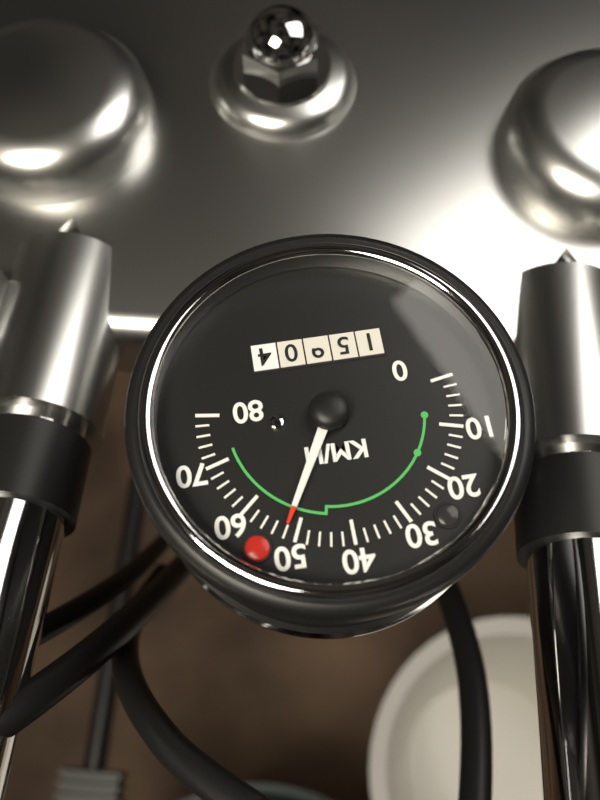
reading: 52 km/h
